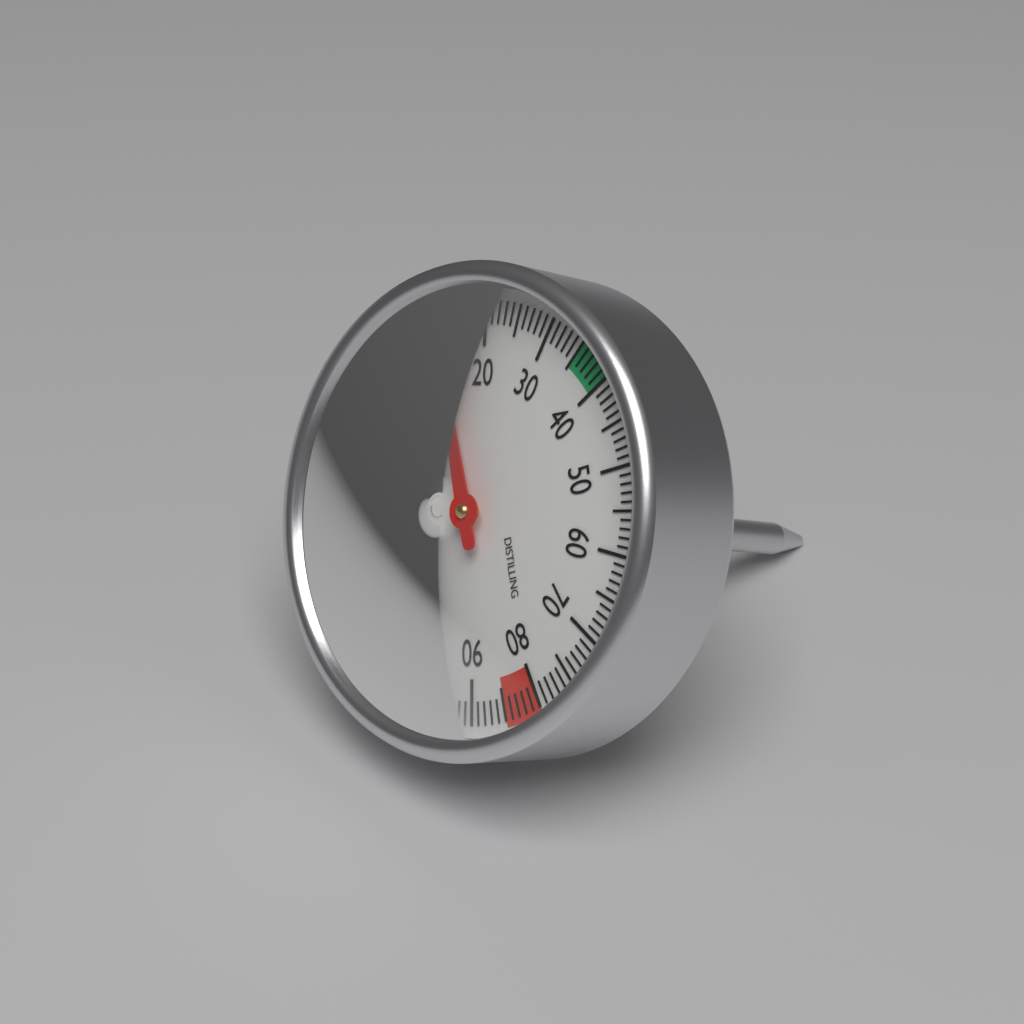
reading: 13 °C
